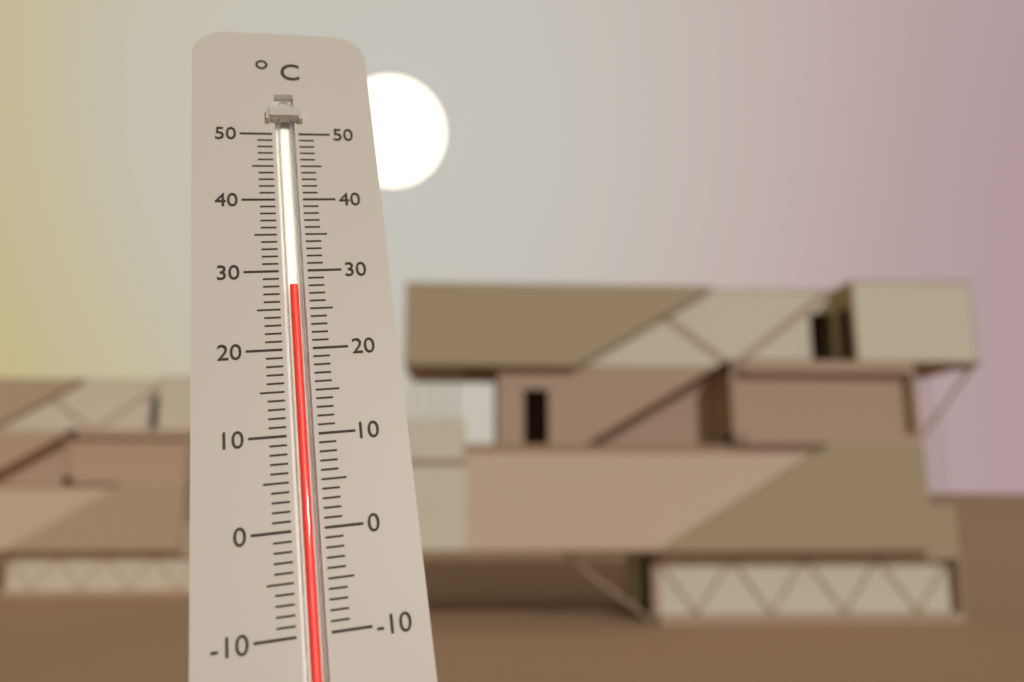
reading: 28 °C
